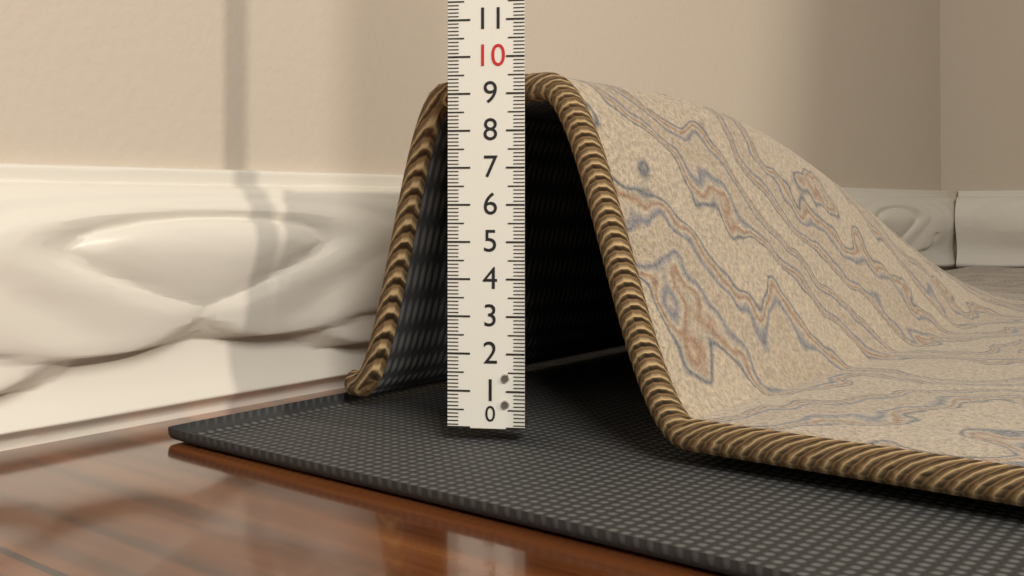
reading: 9.6 (no unit)
